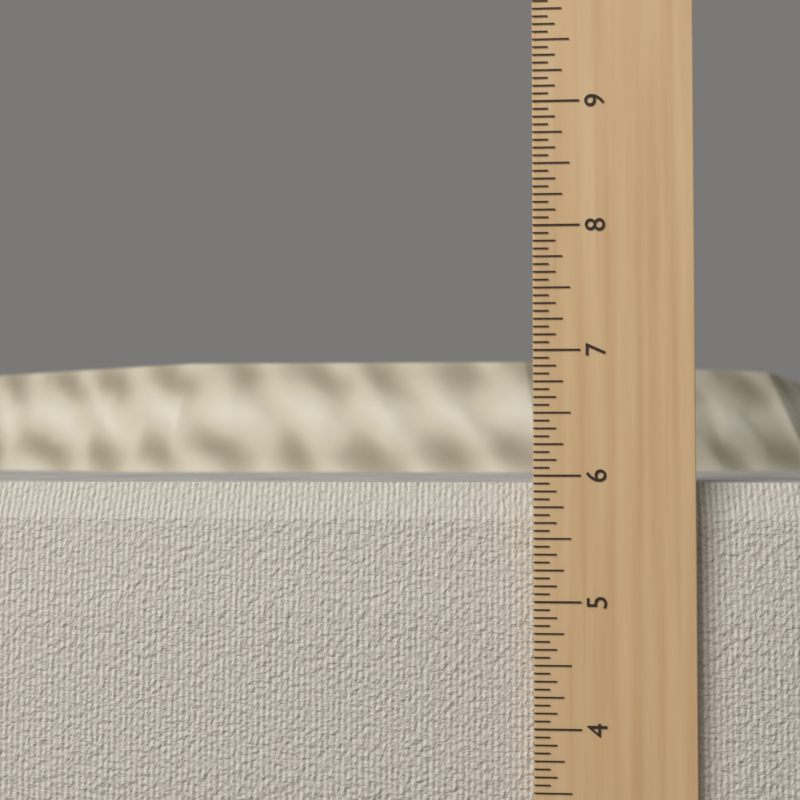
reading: 5.9375 in
